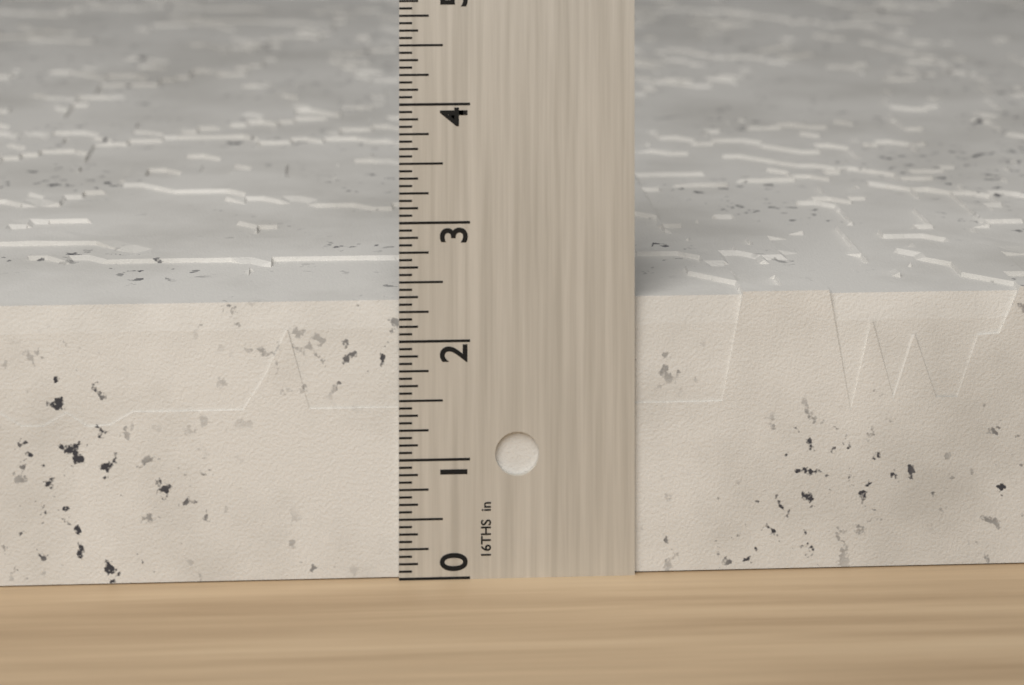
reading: 2.3750 in
